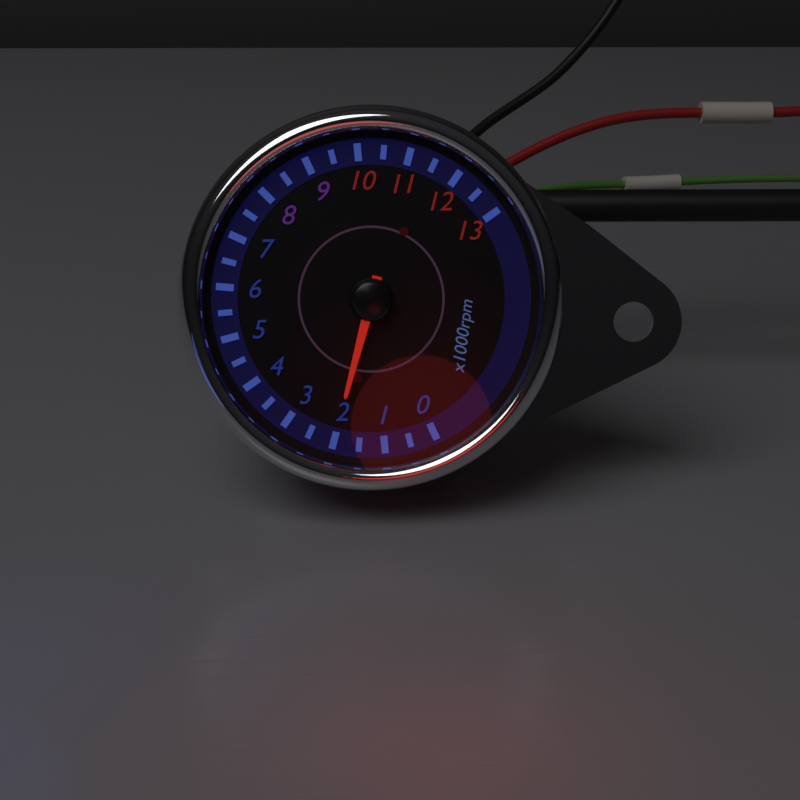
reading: 2000 rpm
